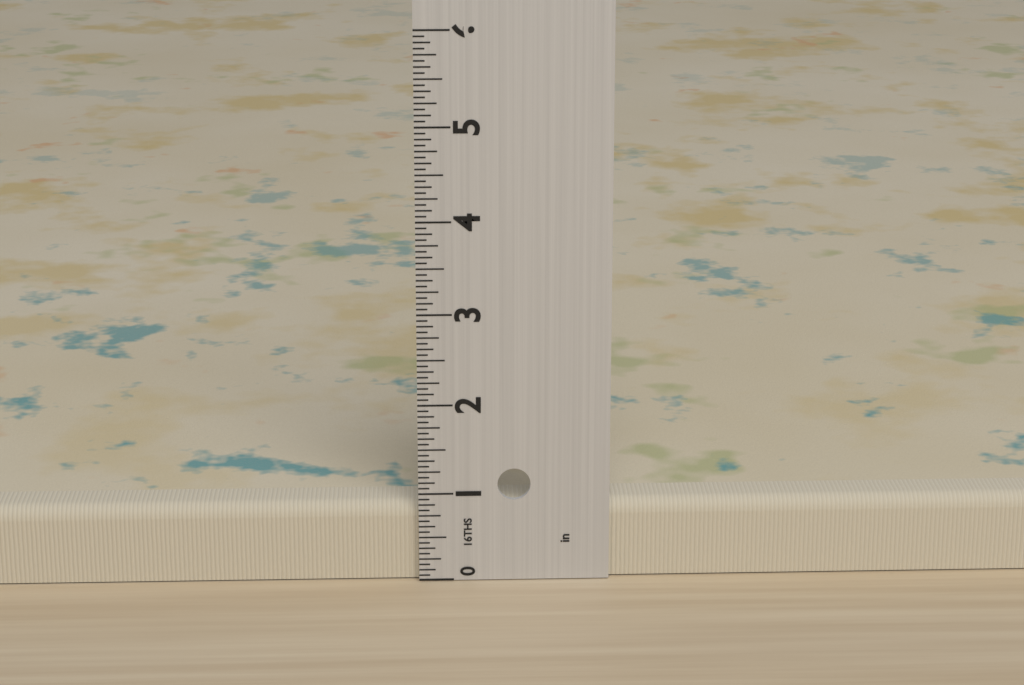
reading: 0.8750 in
